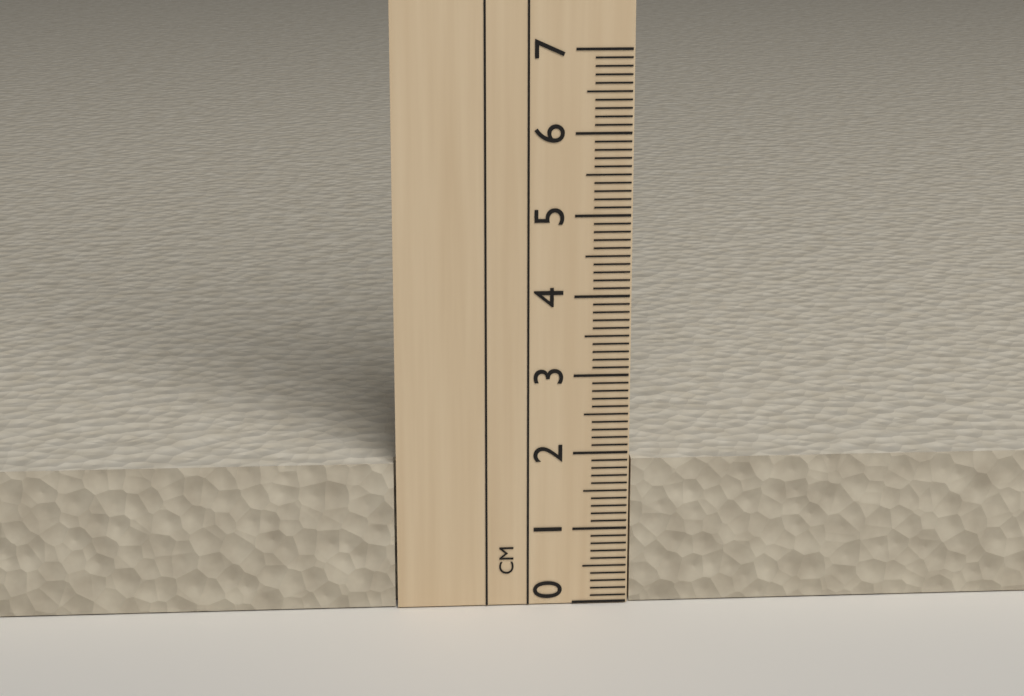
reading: 1.9 cm
